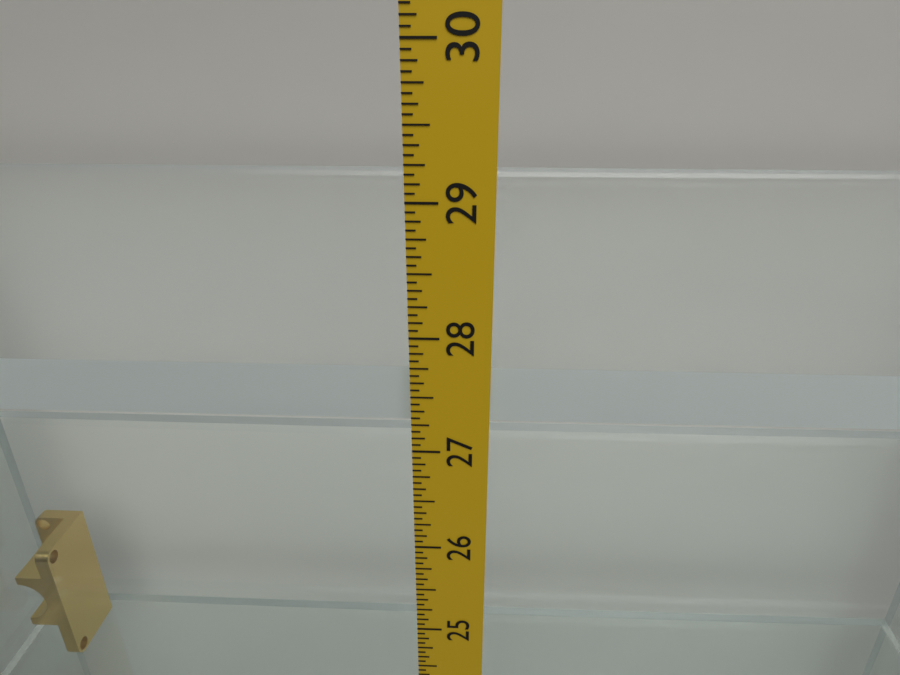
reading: 27.6875 in
